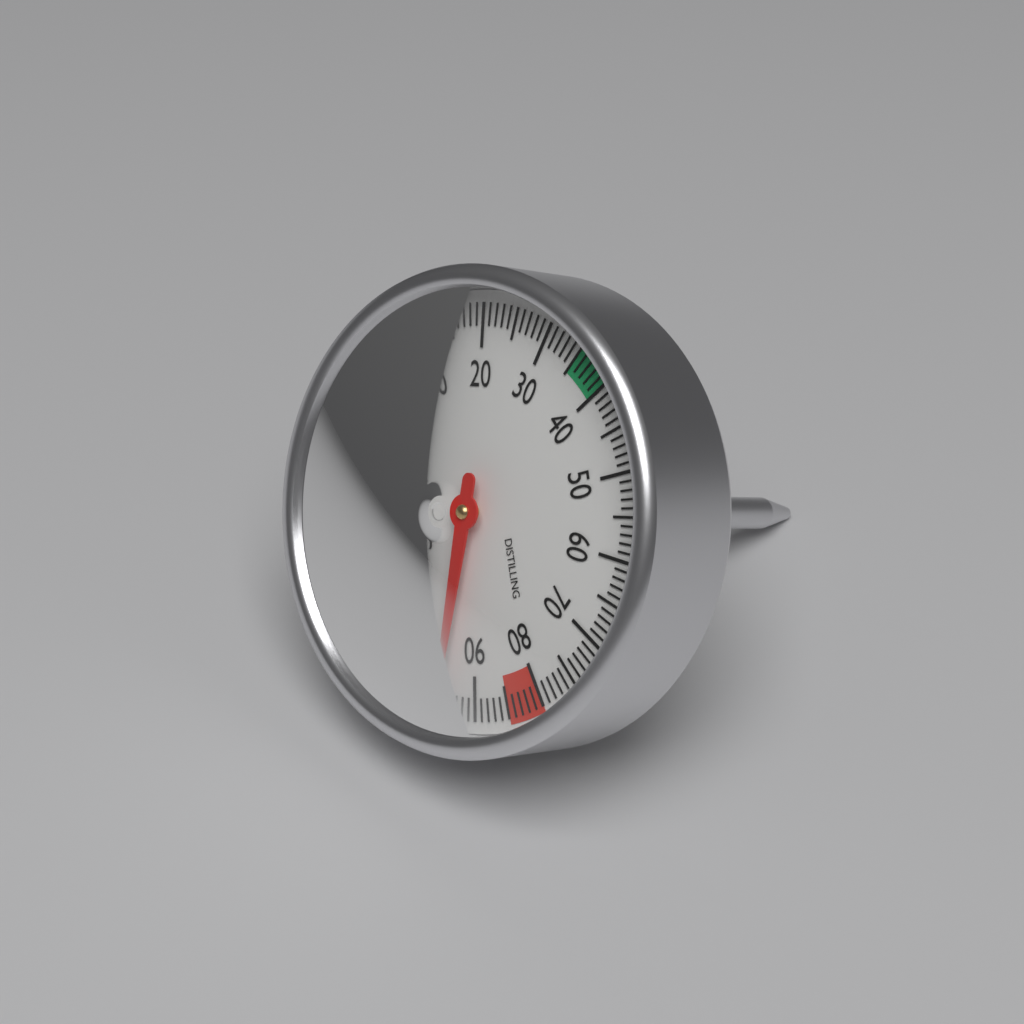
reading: 95 °C
